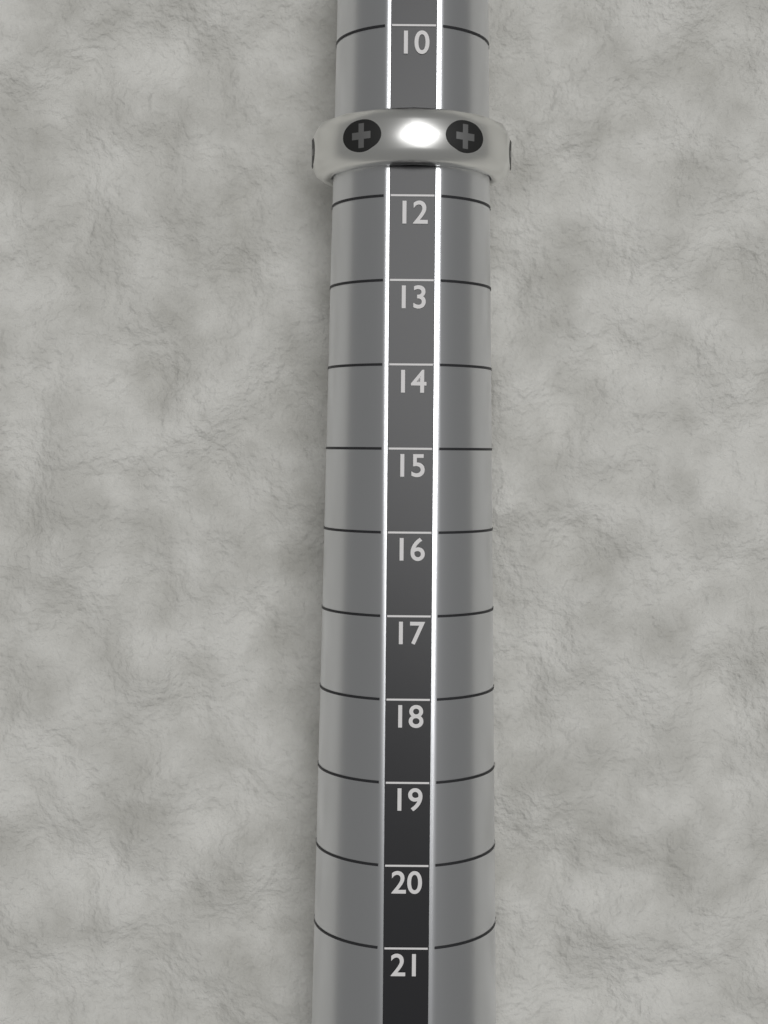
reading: 11 (no unit)
